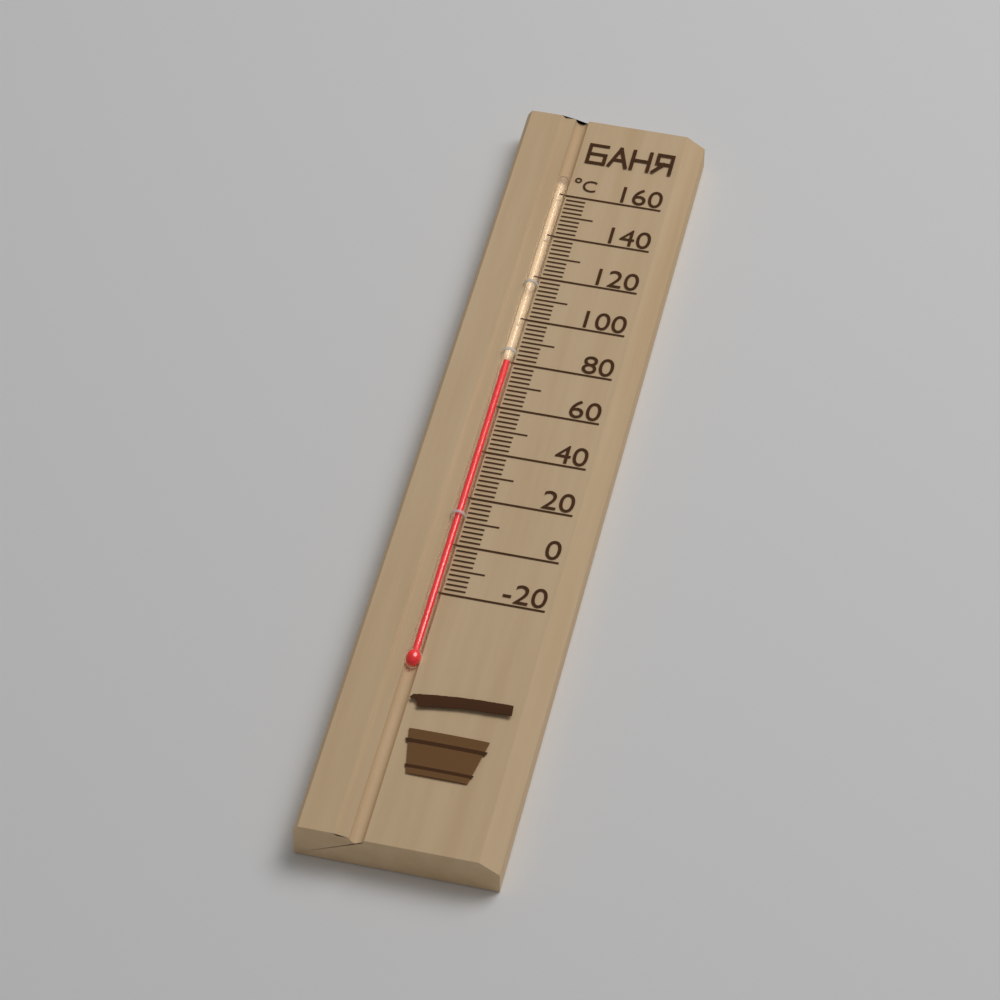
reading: 80 °C
